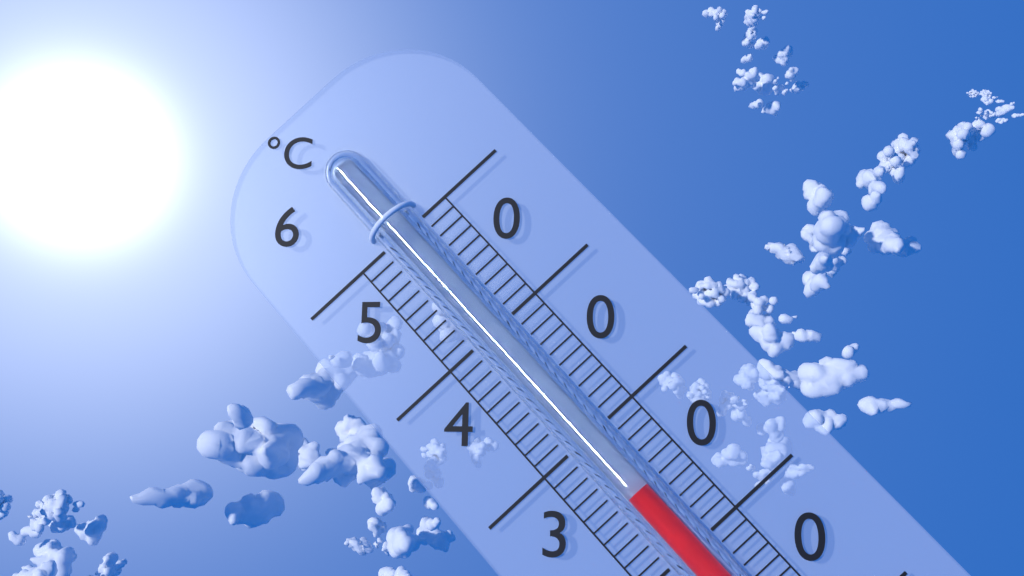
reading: 35 °C
